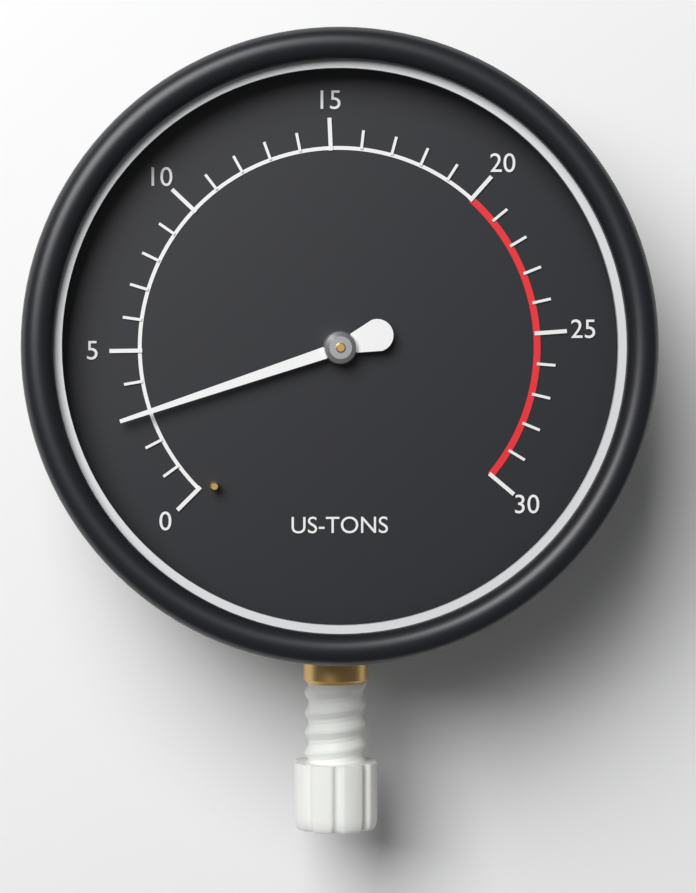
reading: 3 US-TONS
